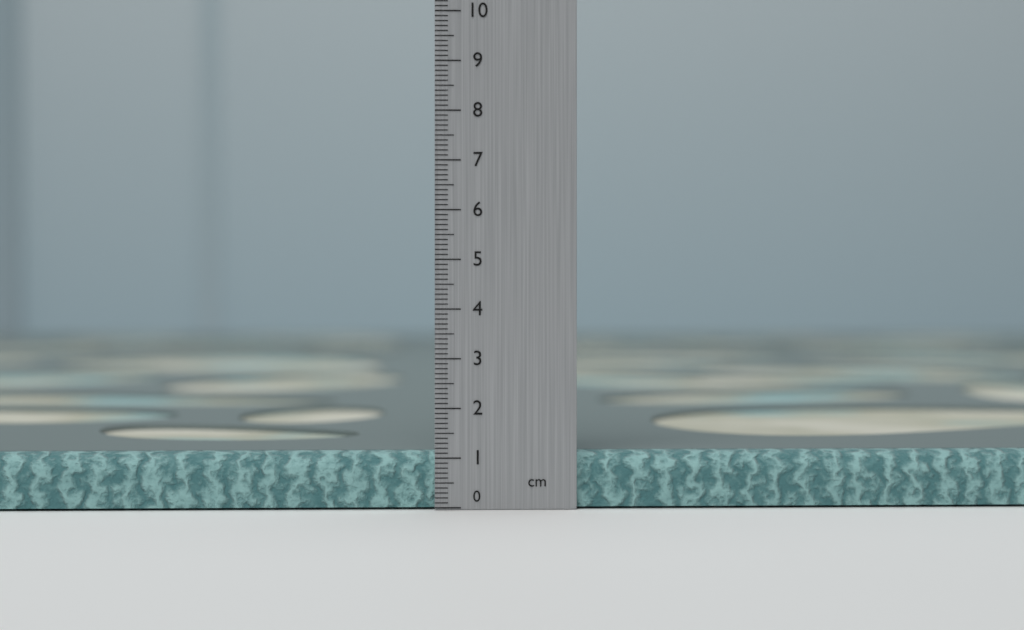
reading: 1.1 cm
